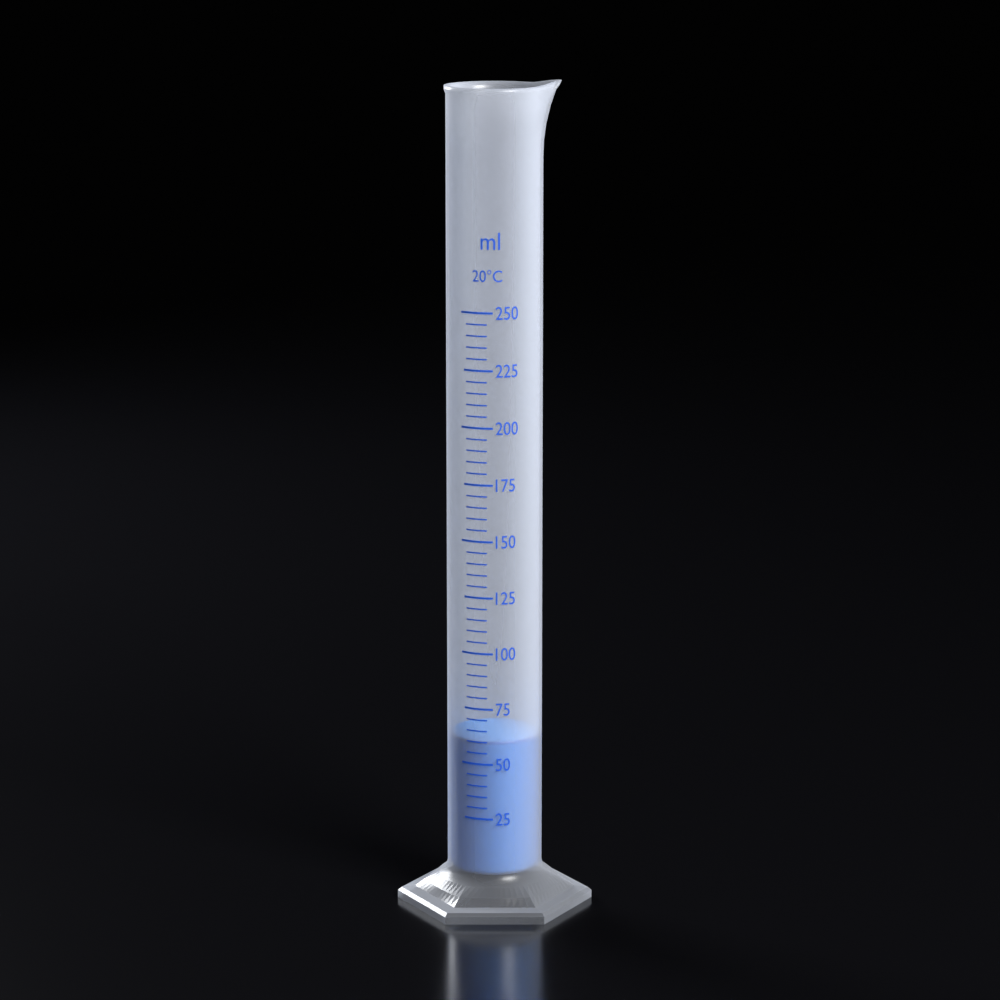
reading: 60 ml
